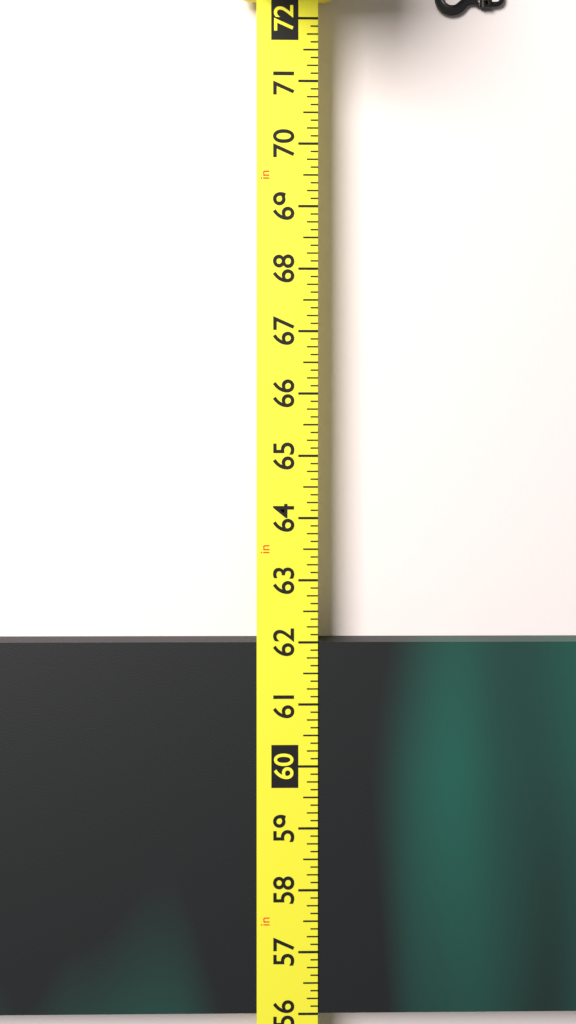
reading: 62.000 in
